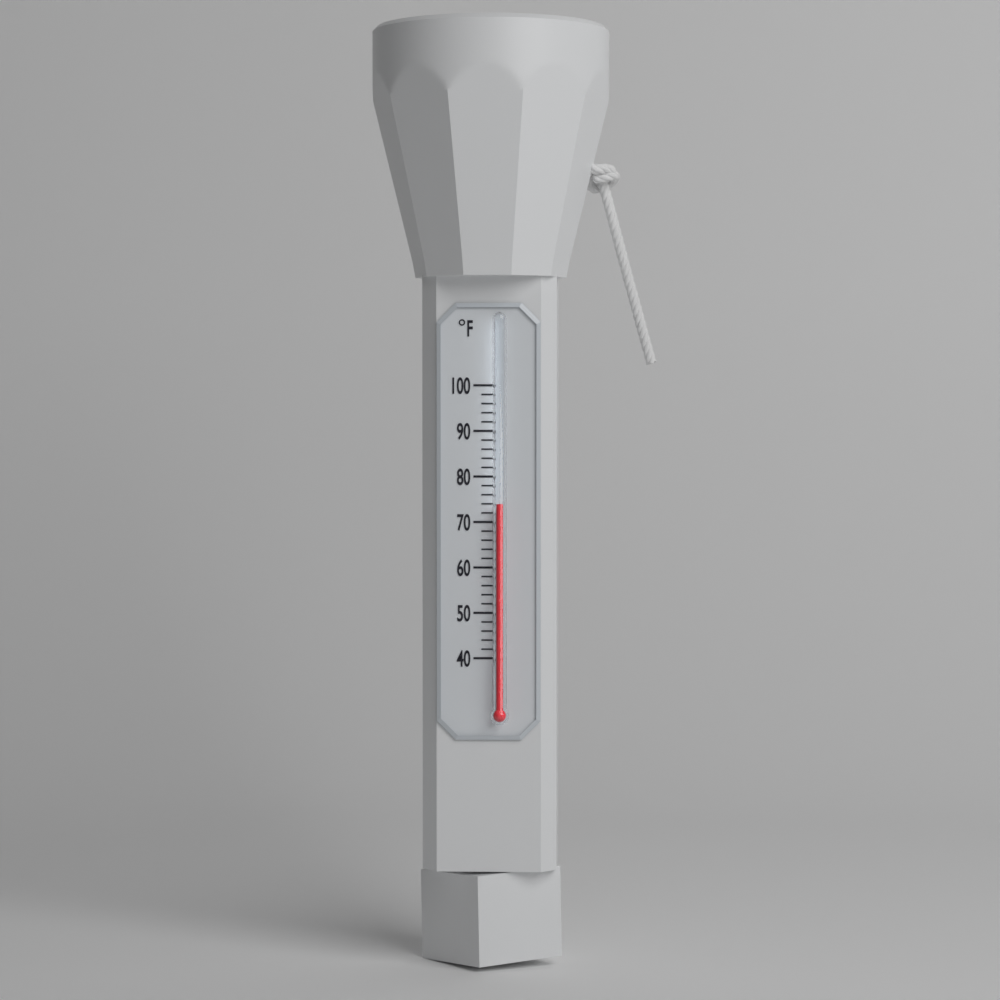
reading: 74 °F
